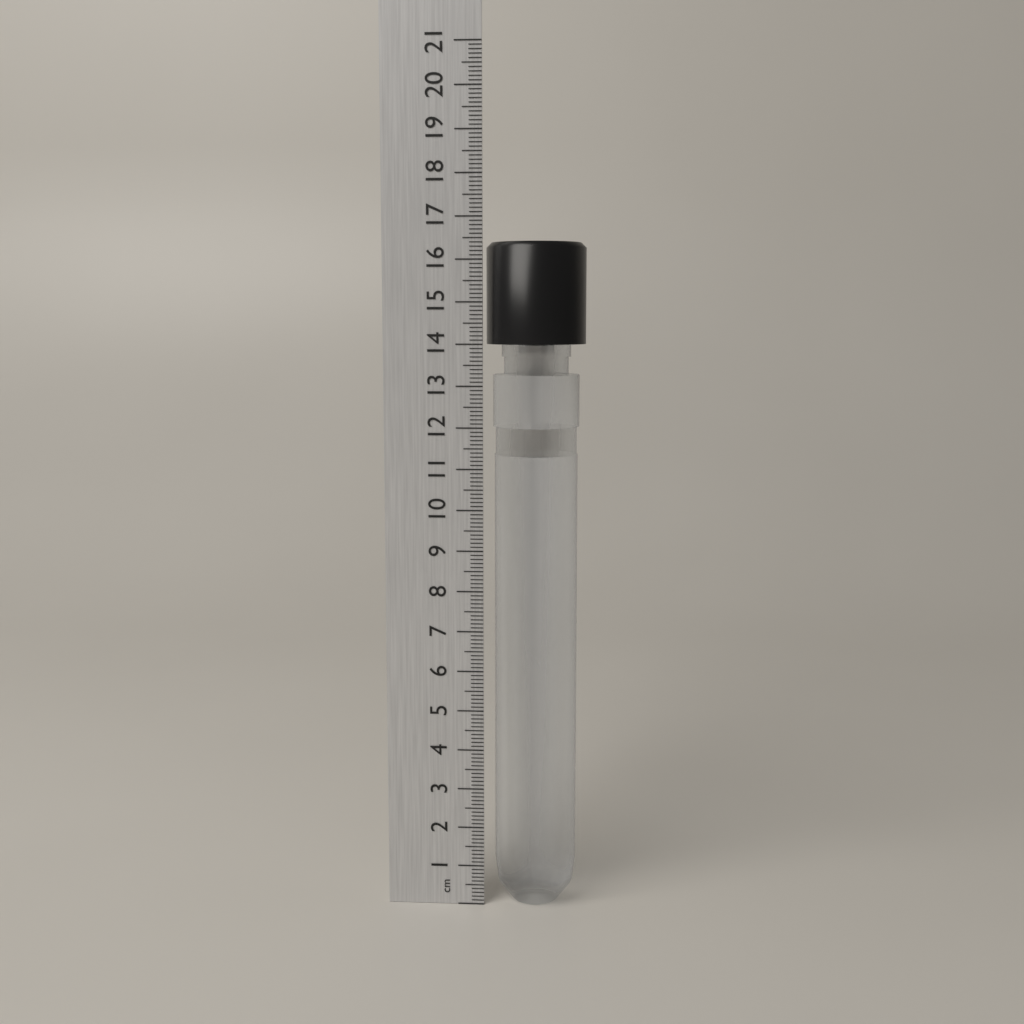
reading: 16.4 cm
